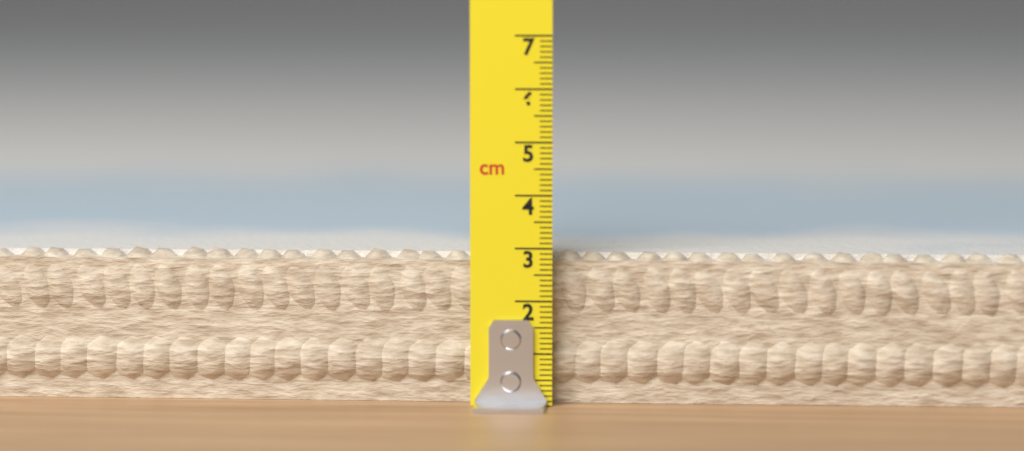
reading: 2.9 cm
